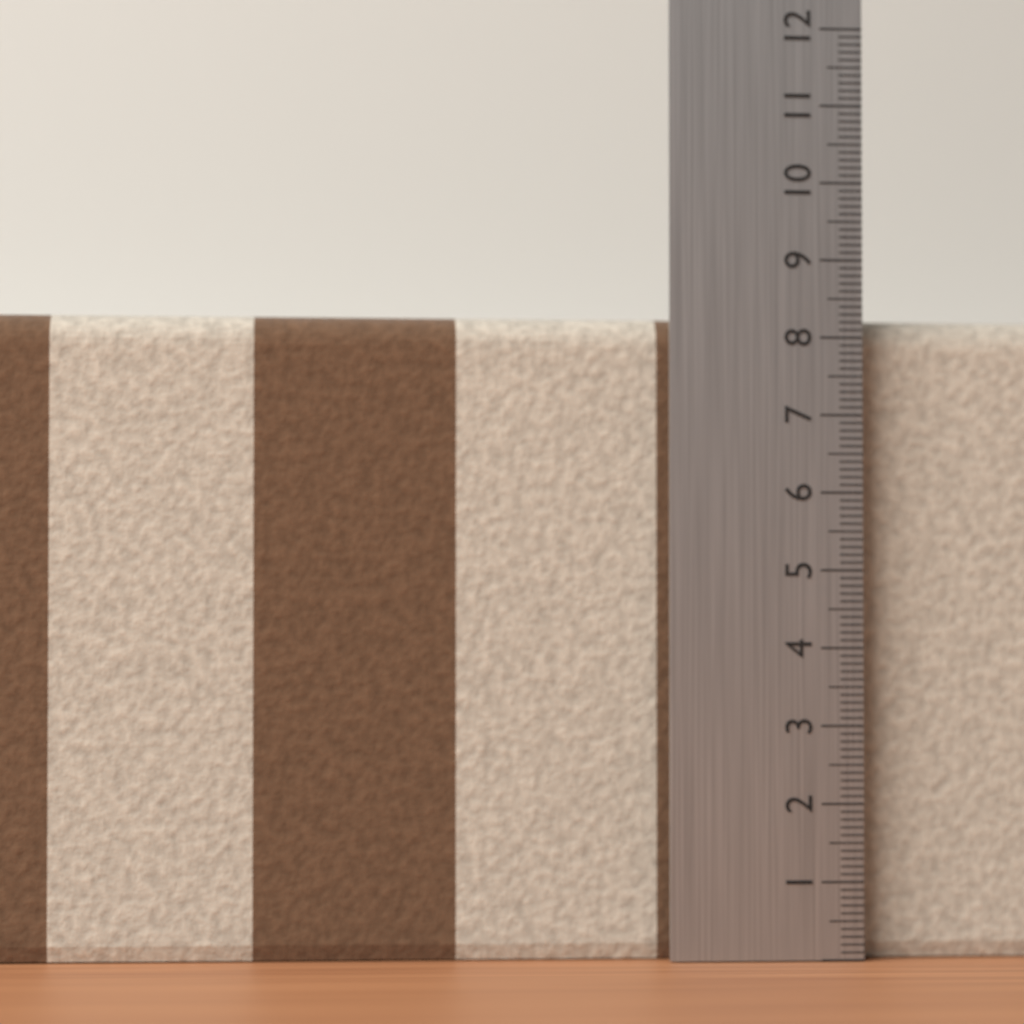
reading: 8.3 (no unit)
